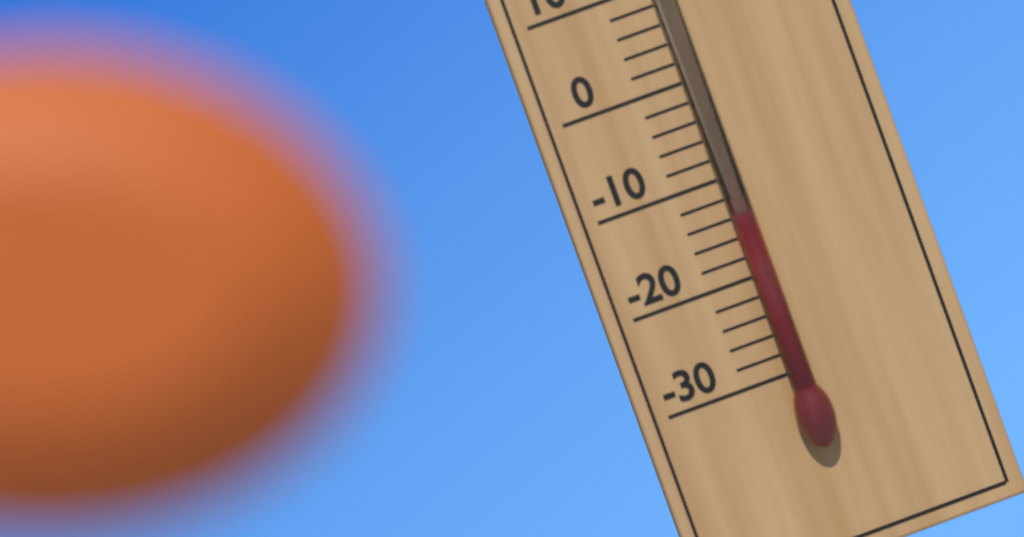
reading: -14 °C
